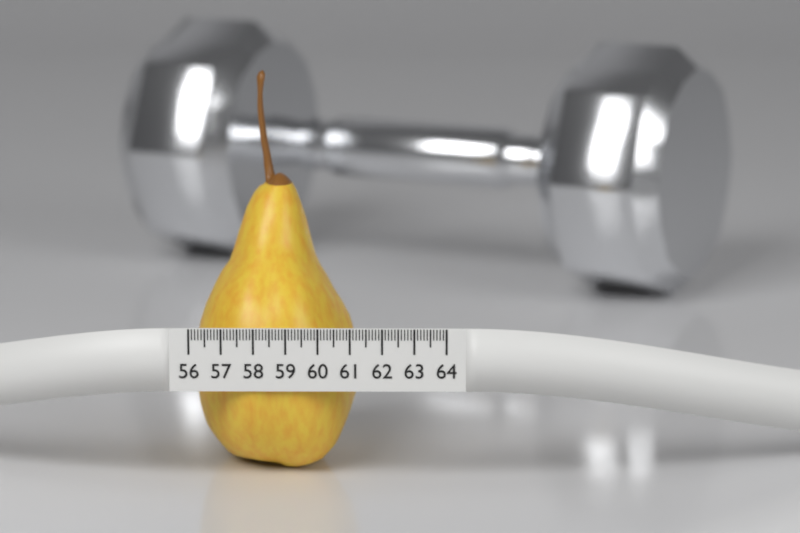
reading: 61.2 (no unit)
